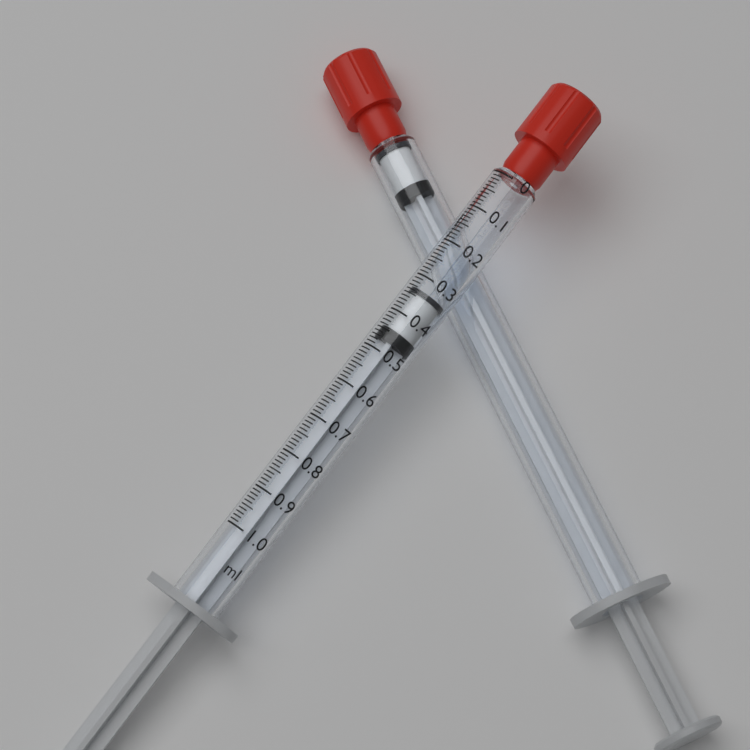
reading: 0.33 ml
